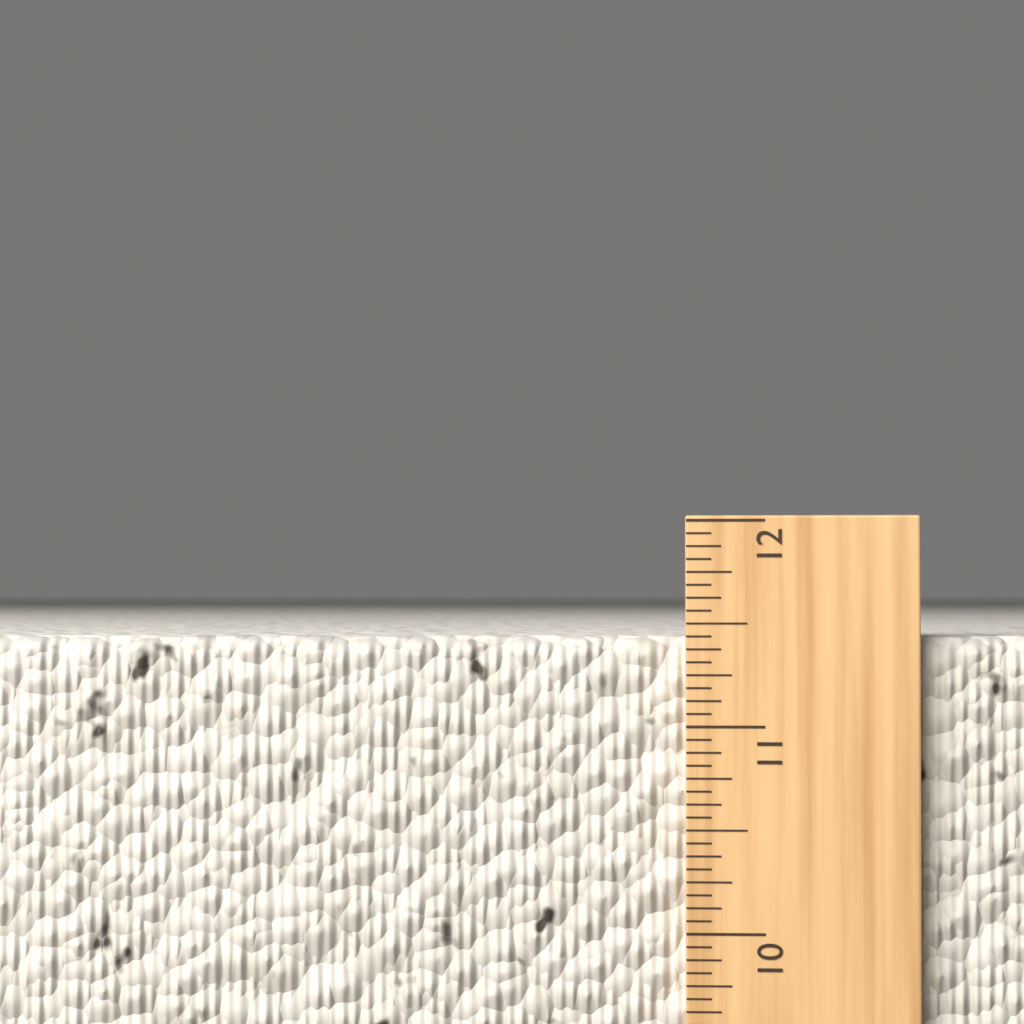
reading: 11.4375 in
